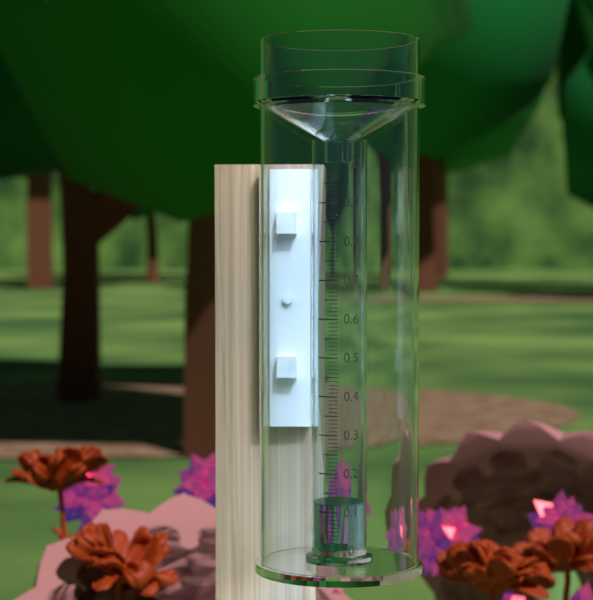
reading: 0.12 (no unit)
